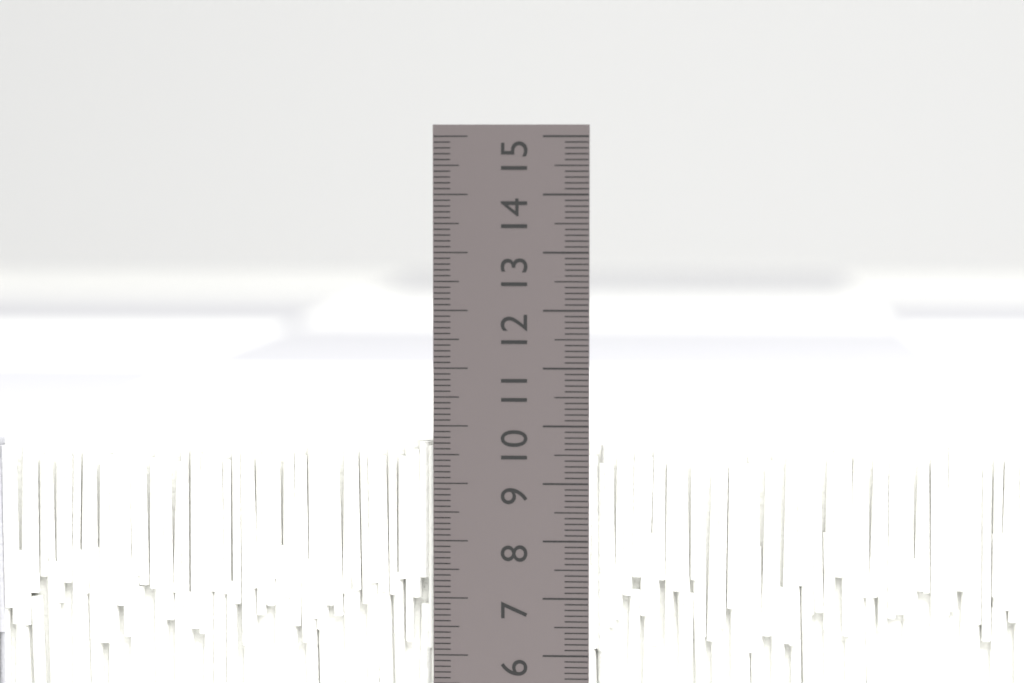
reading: 9.7 cm
